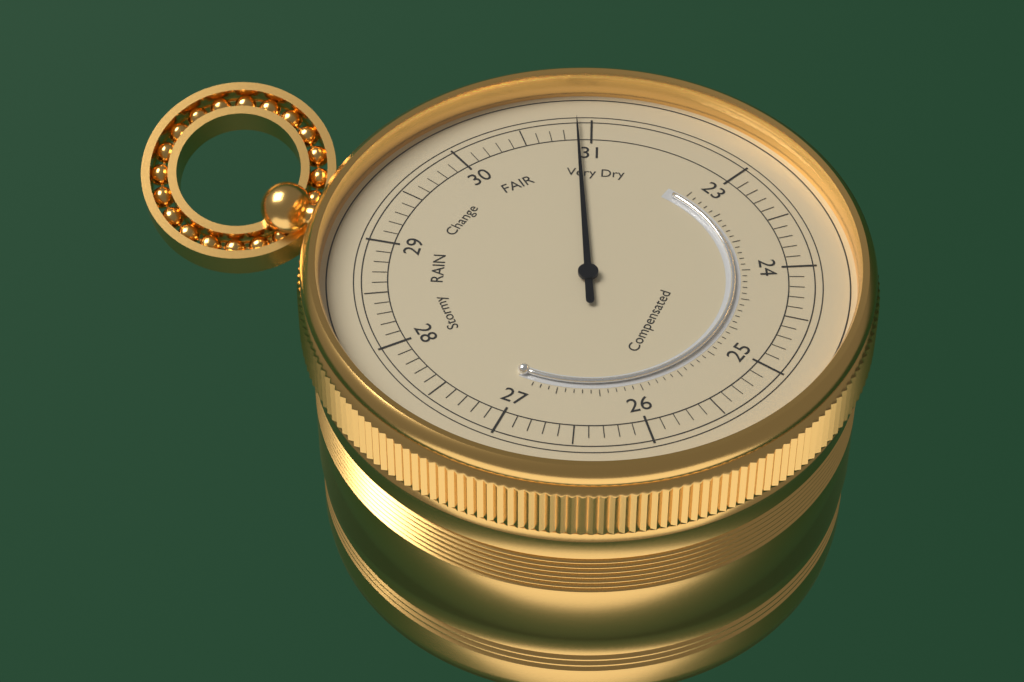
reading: 30.9 (no unit)
